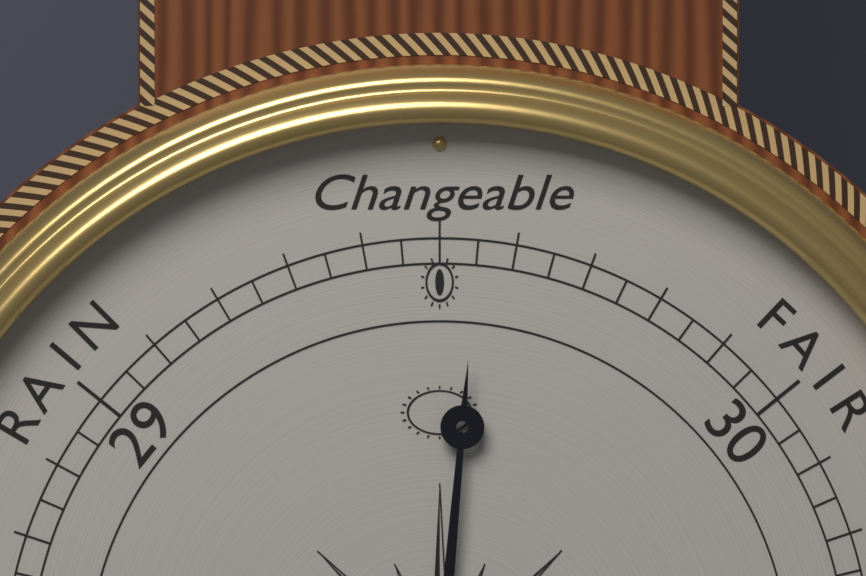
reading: 29.55 (no unit)
